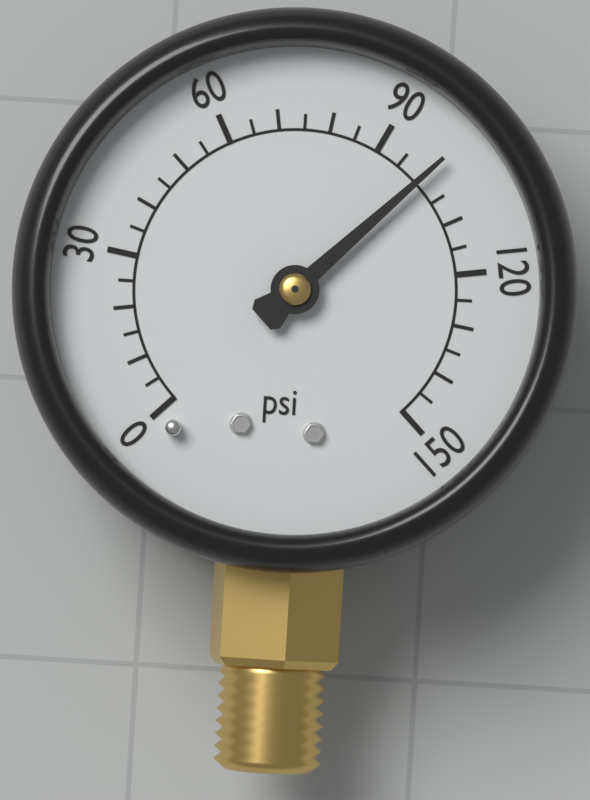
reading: 100 psi
